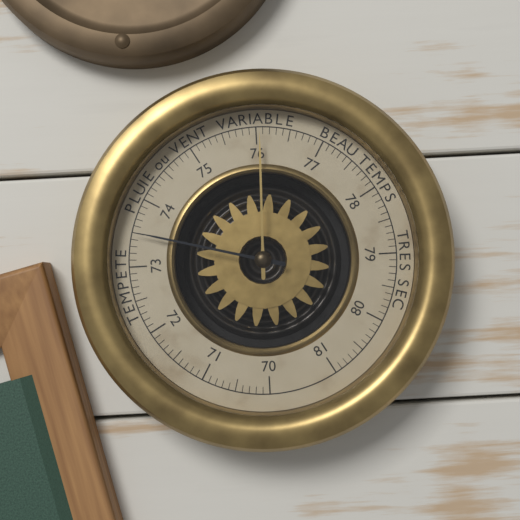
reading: 73.5 (no unit)
